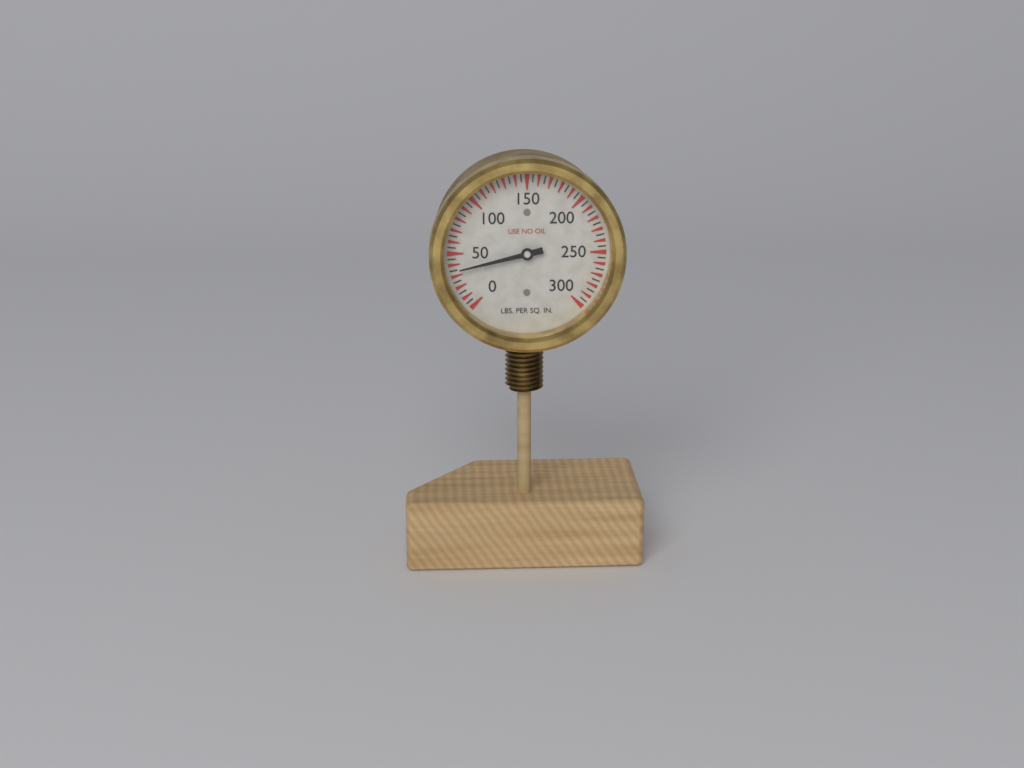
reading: 35 psi
